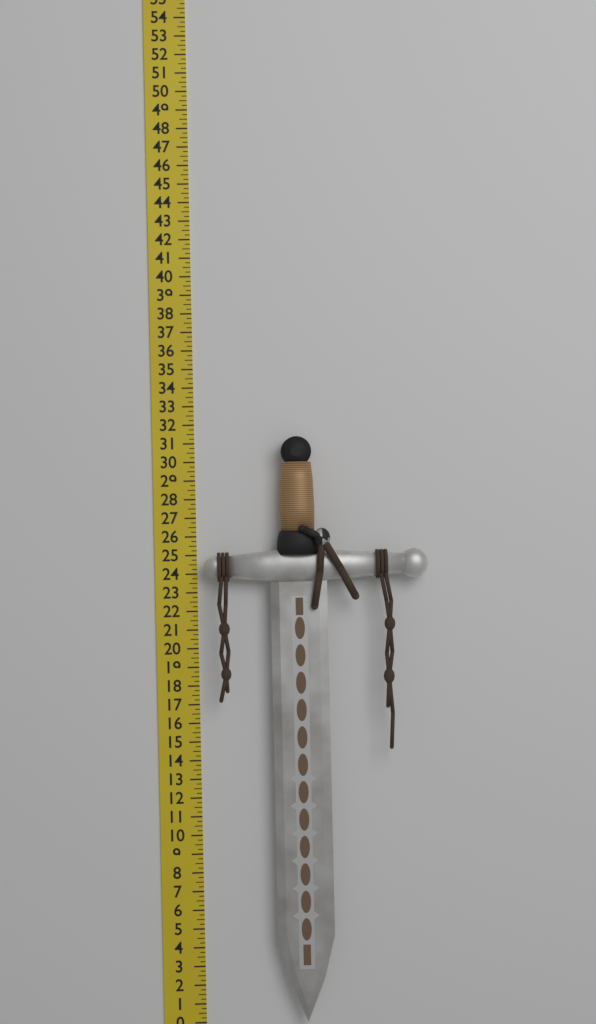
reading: 31.25 in
